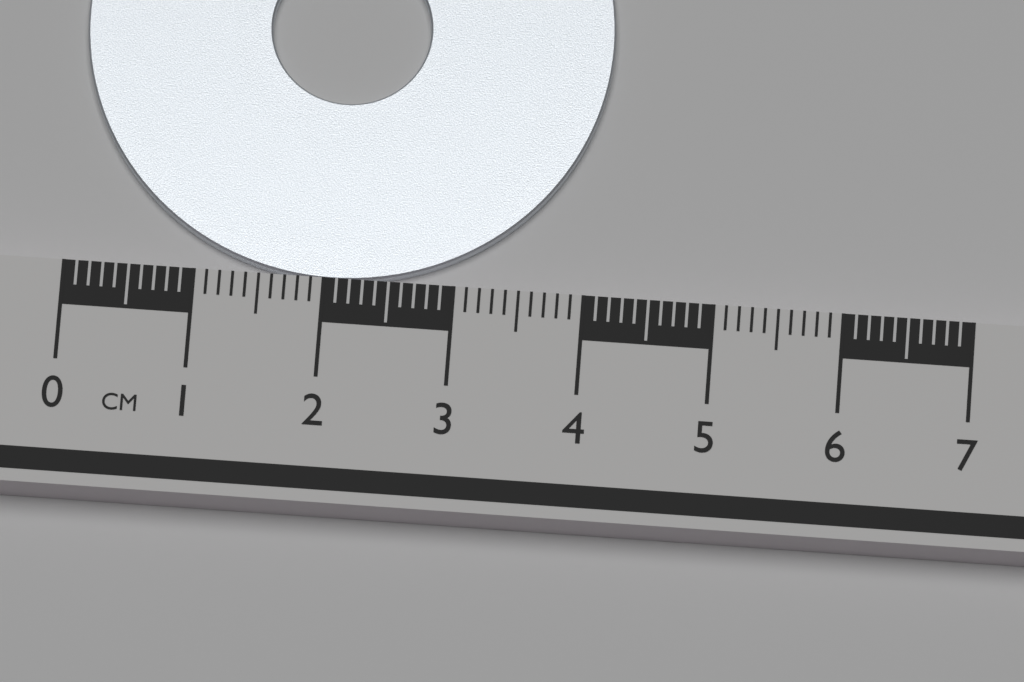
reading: 4.1 cm
